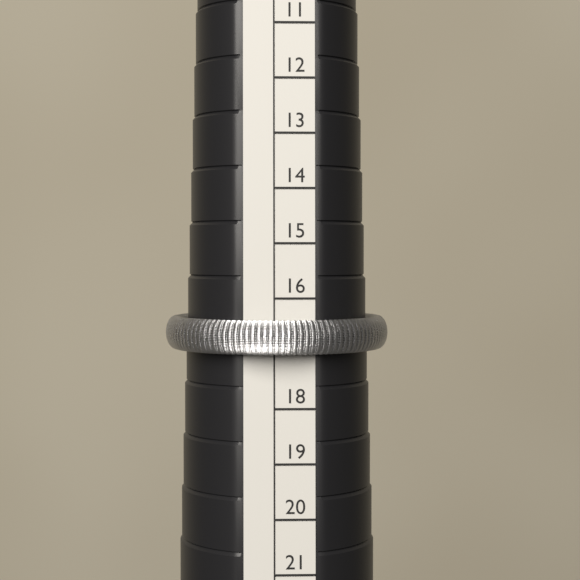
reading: 17 (no unit)
